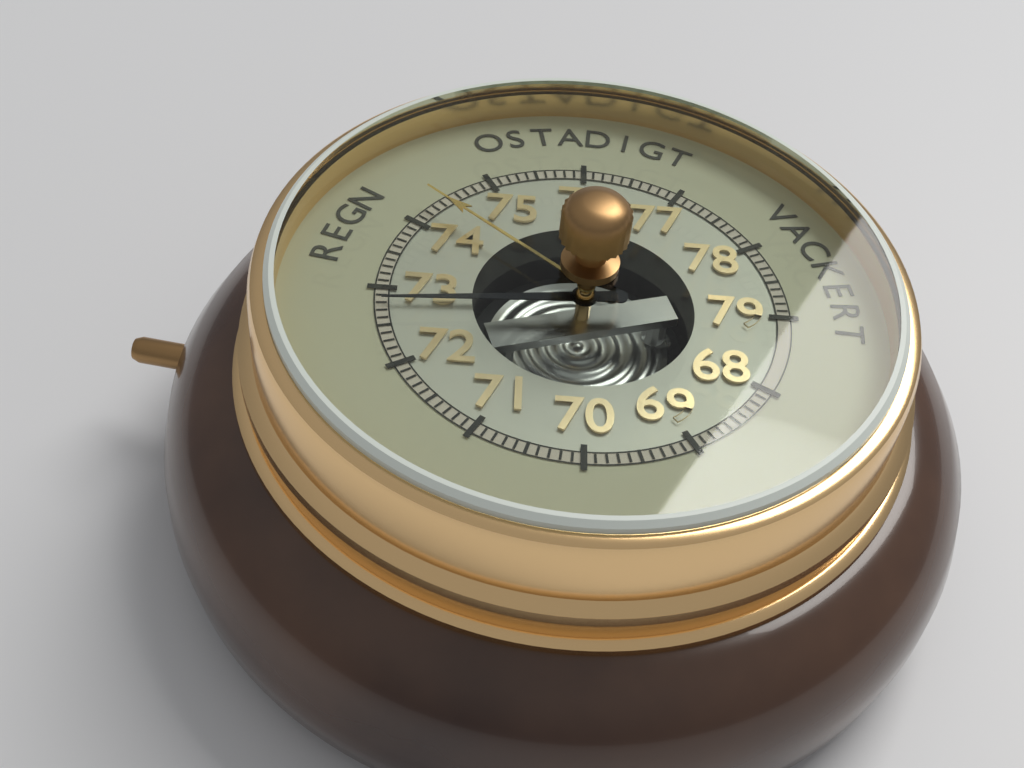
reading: 72.8 (no unit)
